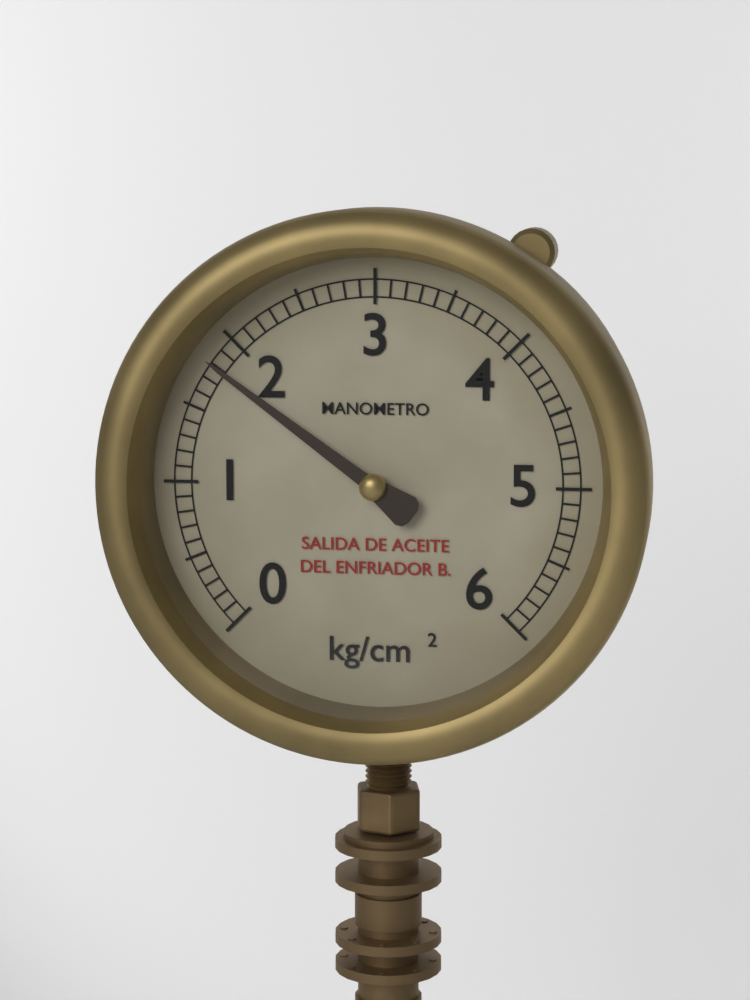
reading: 1.8 kg/cm²
